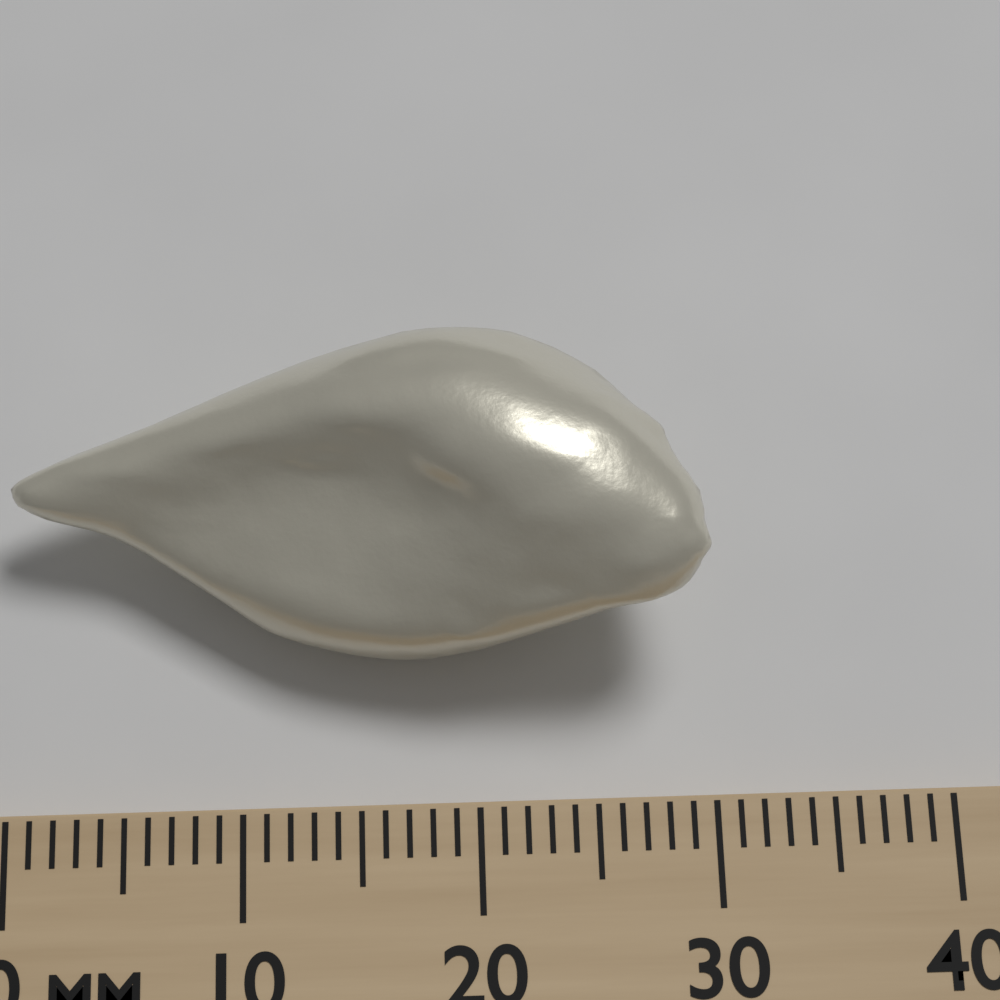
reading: 30 mm
